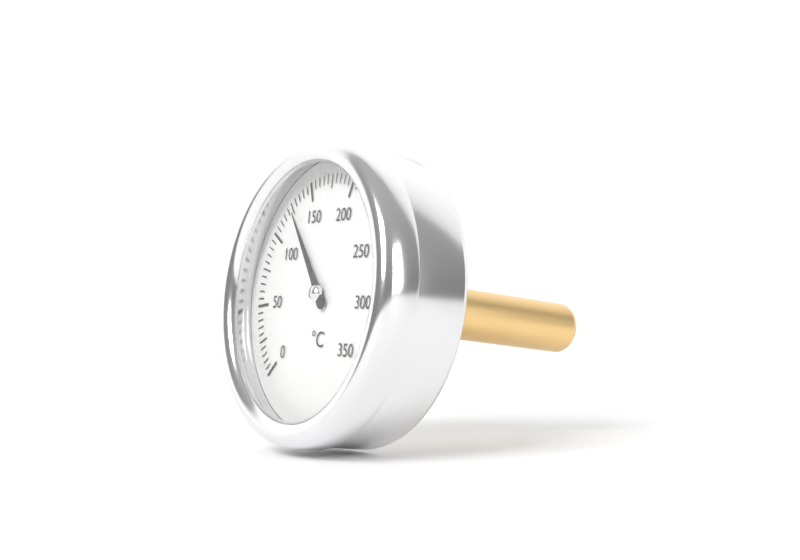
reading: 125 °C
